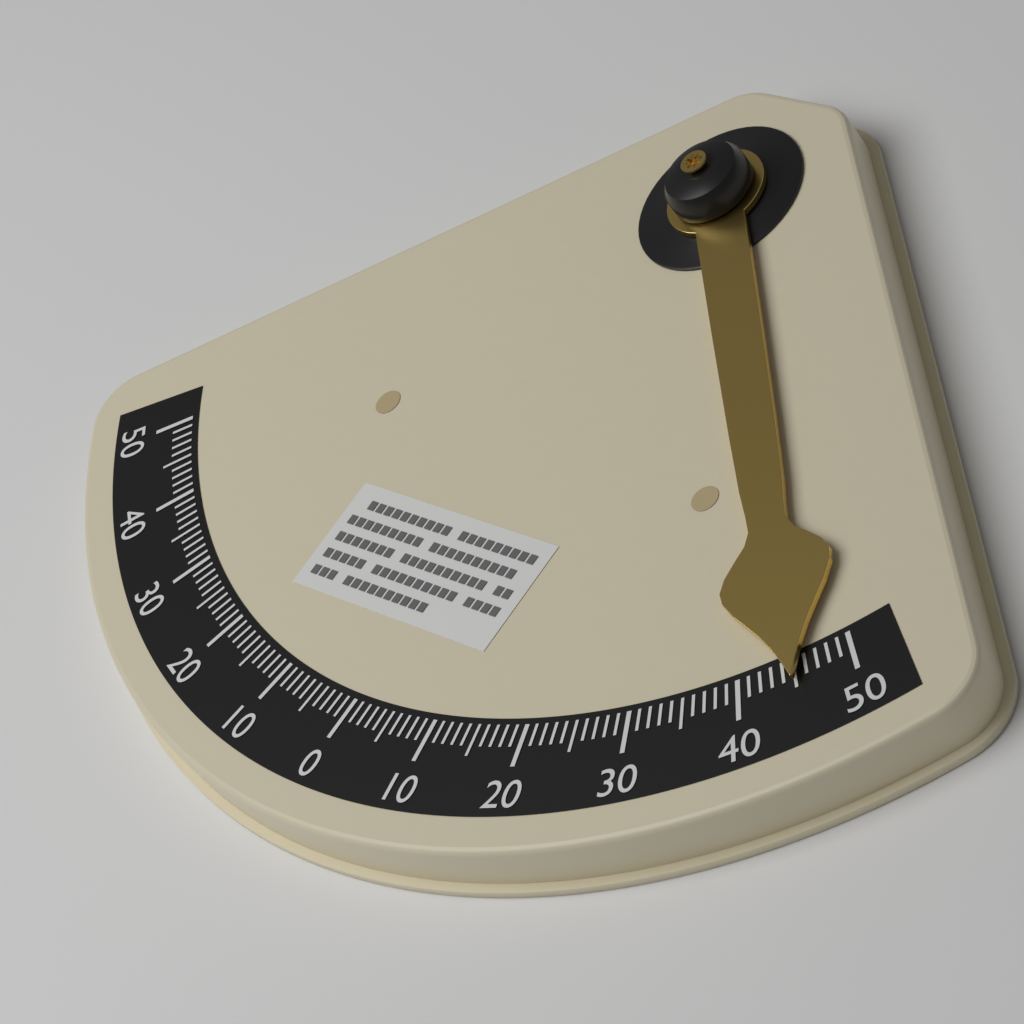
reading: 45 °
